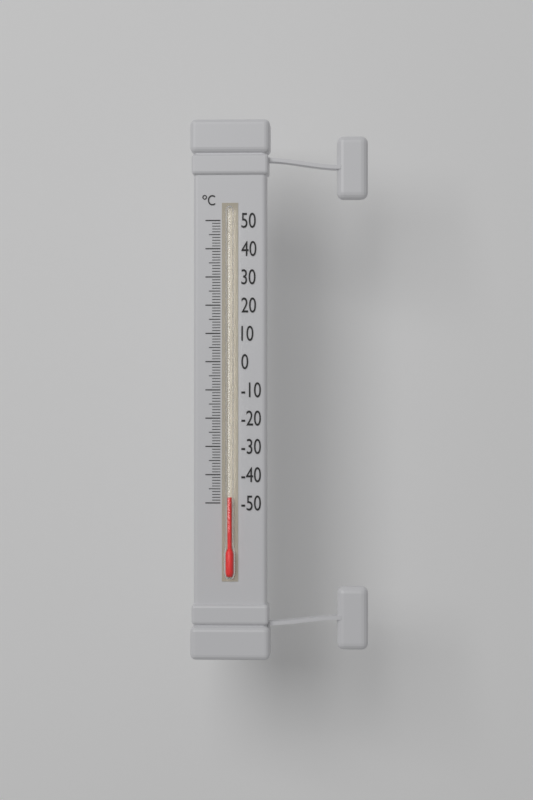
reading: -48 °C
